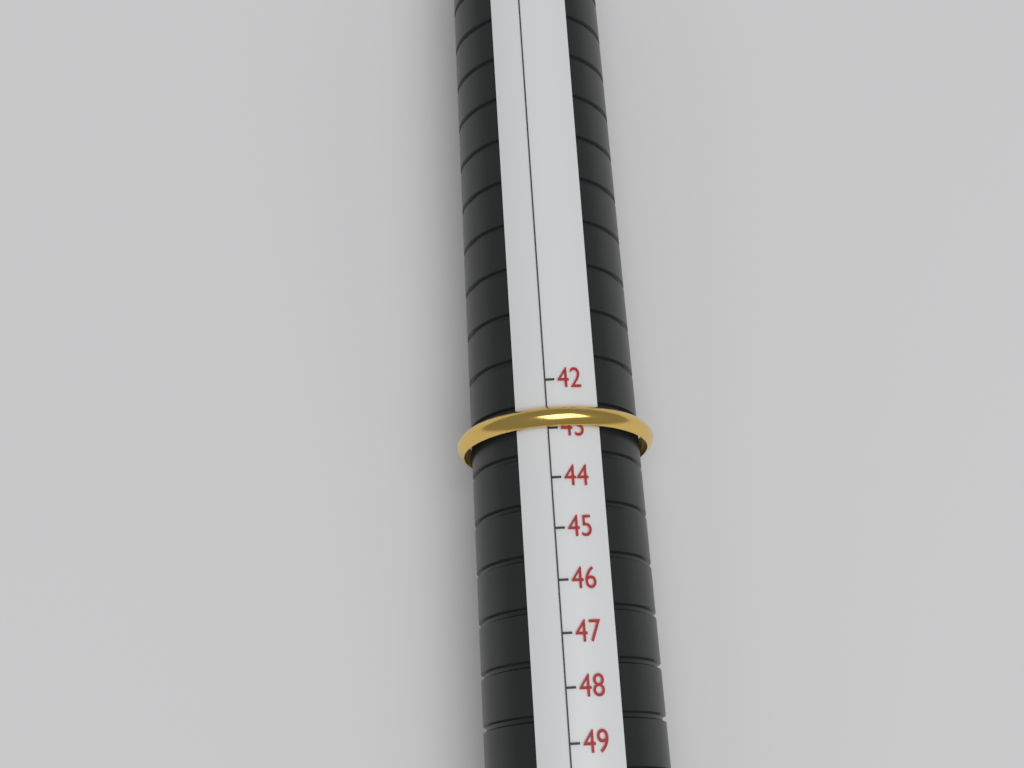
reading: 43 (no unit)
